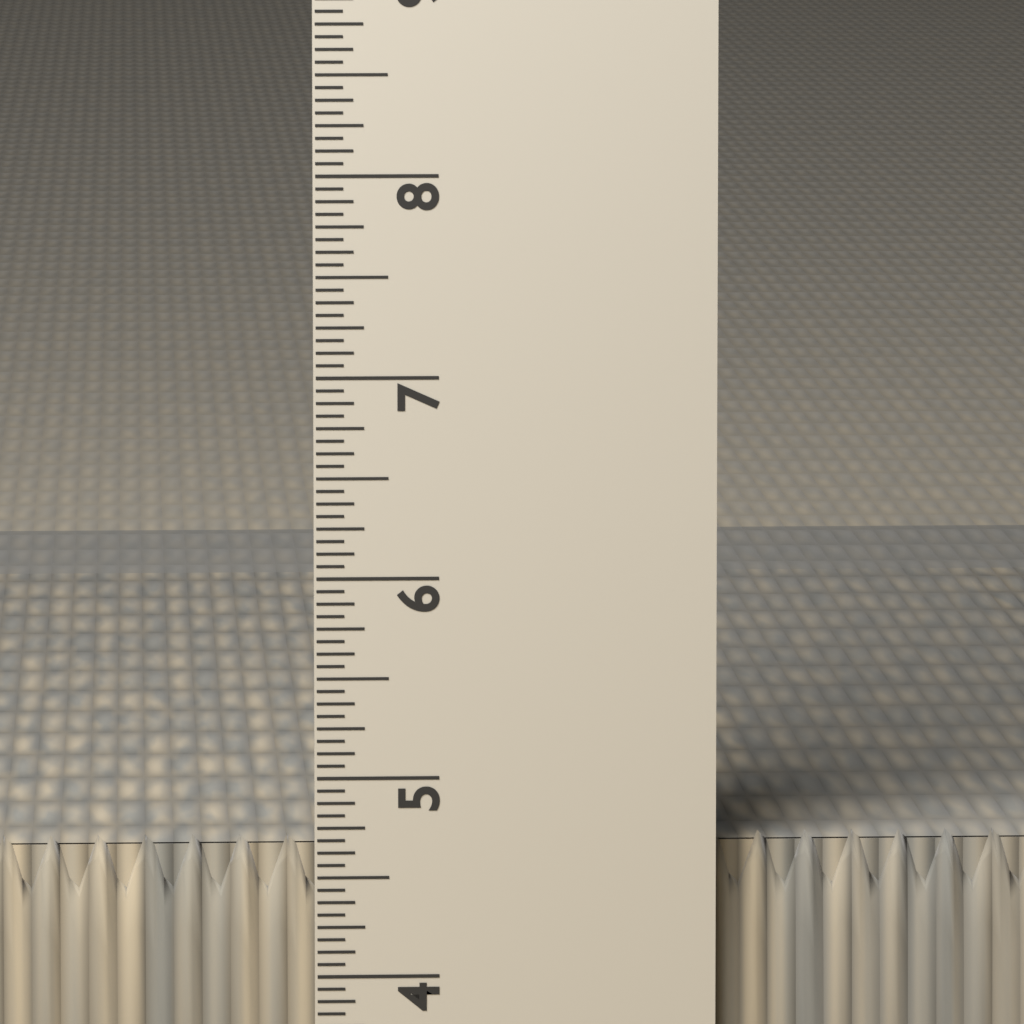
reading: 4.6875 in
